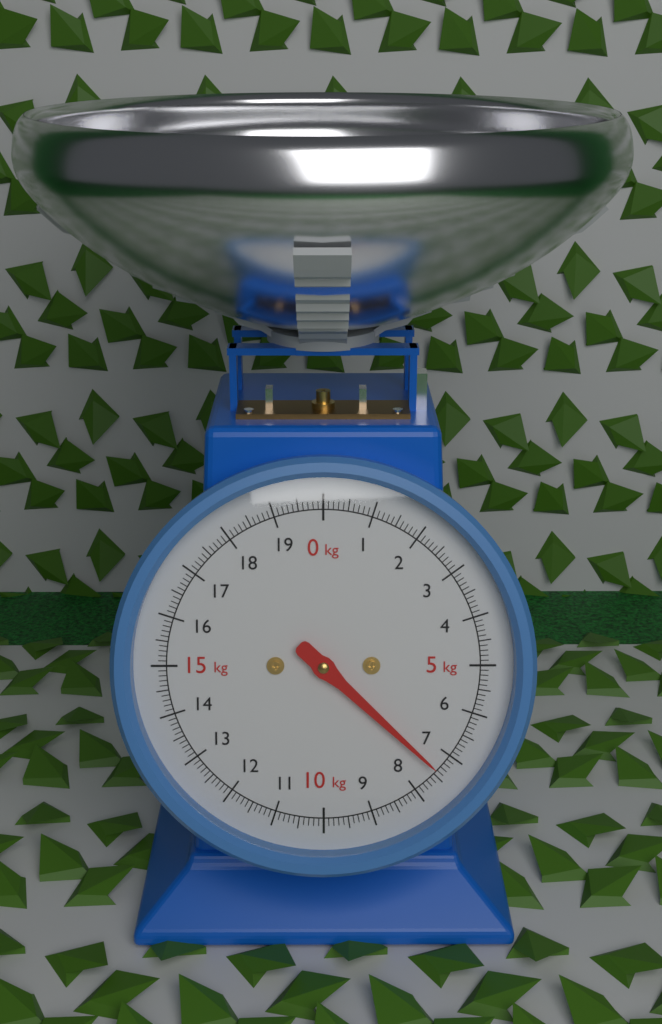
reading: 7.4 kg
